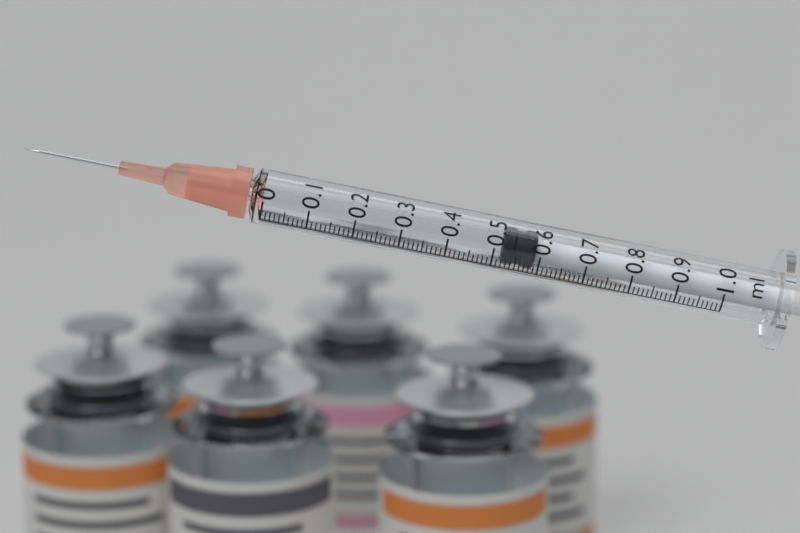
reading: 0.52 ml
